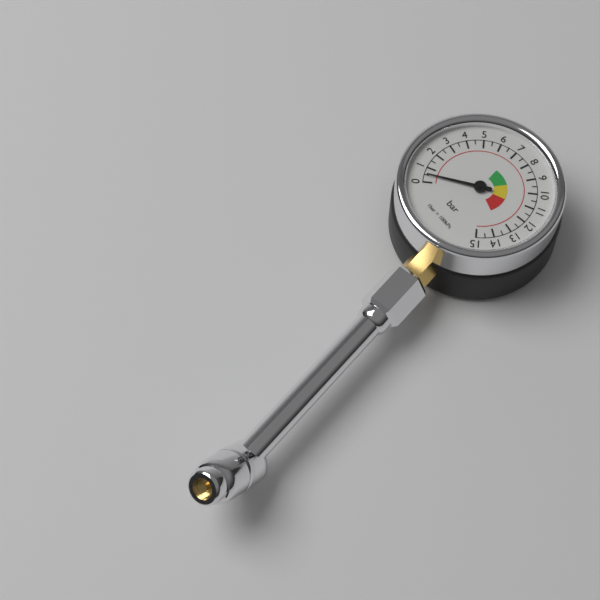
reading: 0.5 bar
